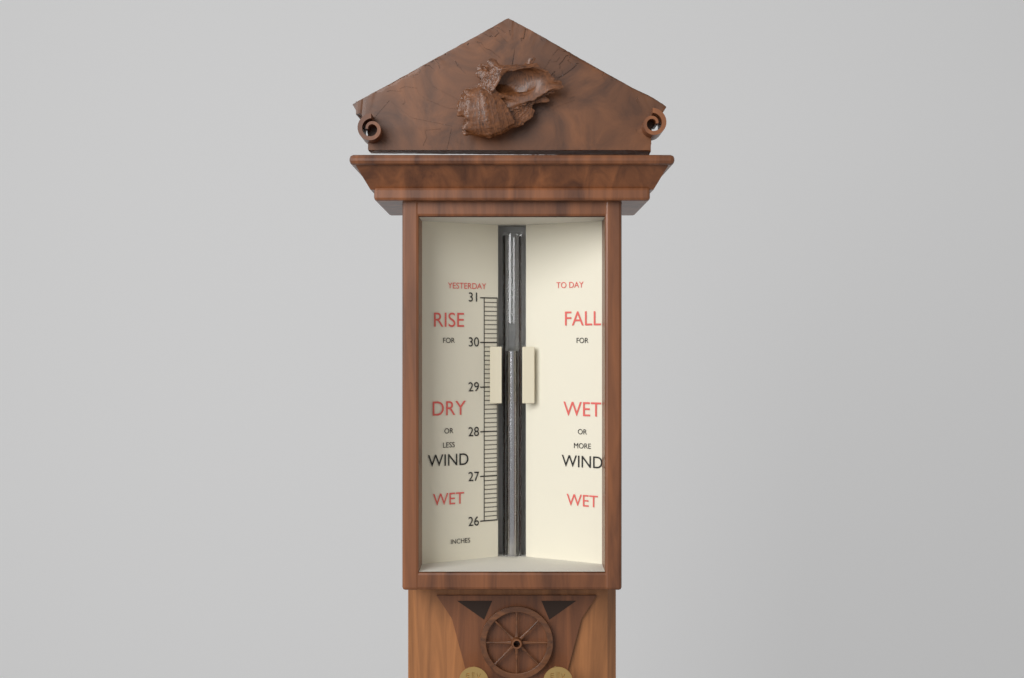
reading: 29.8 in
